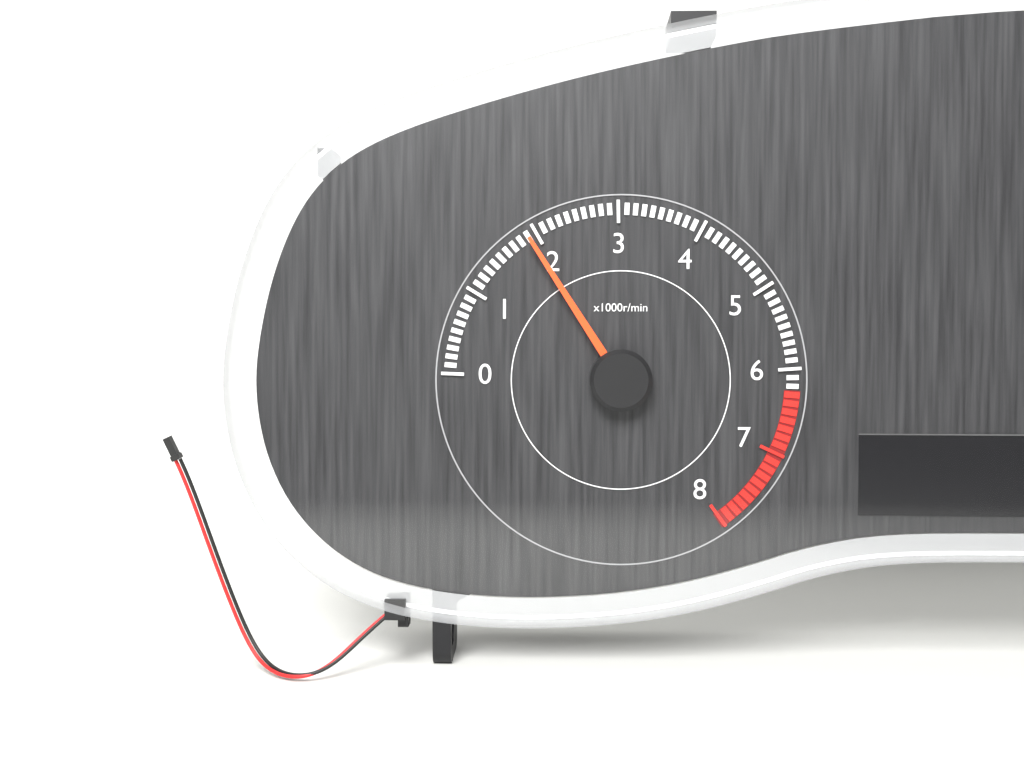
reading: 1900 r/min
